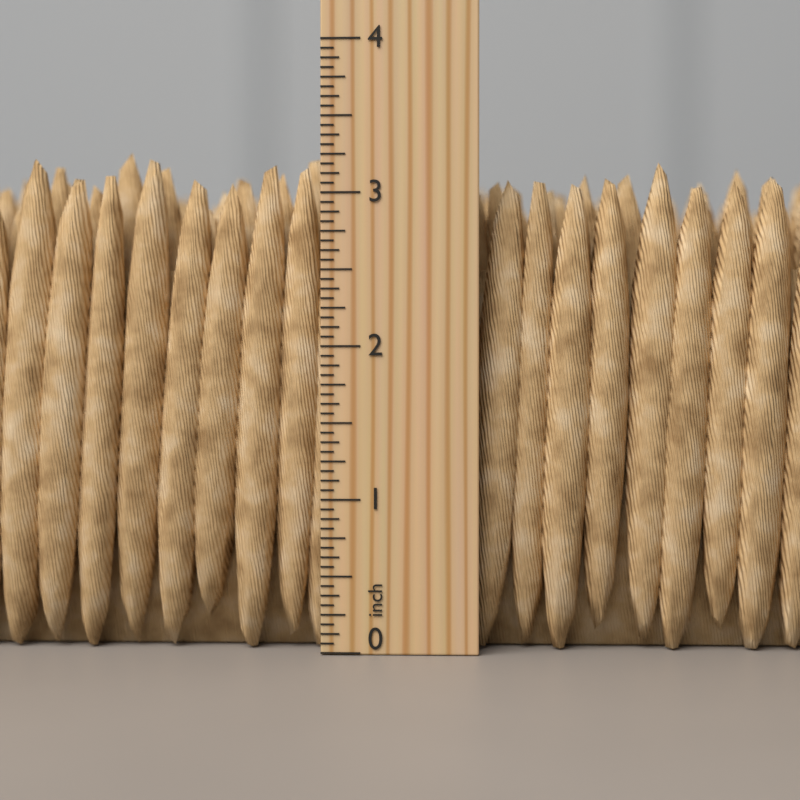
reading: 3.3750 inch
